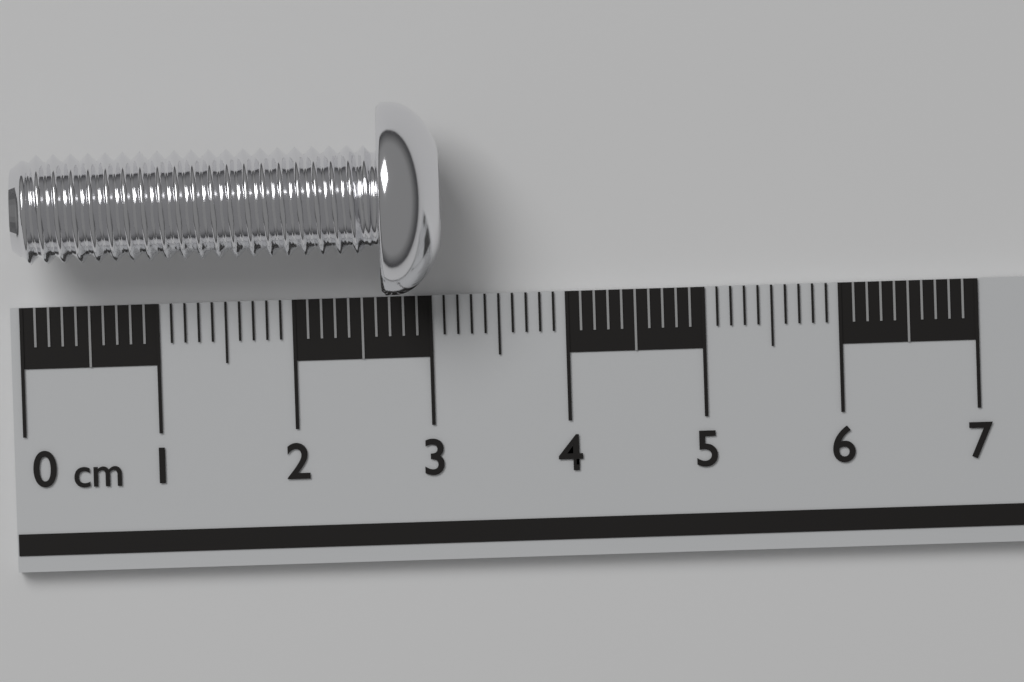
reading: 3.1 cm
